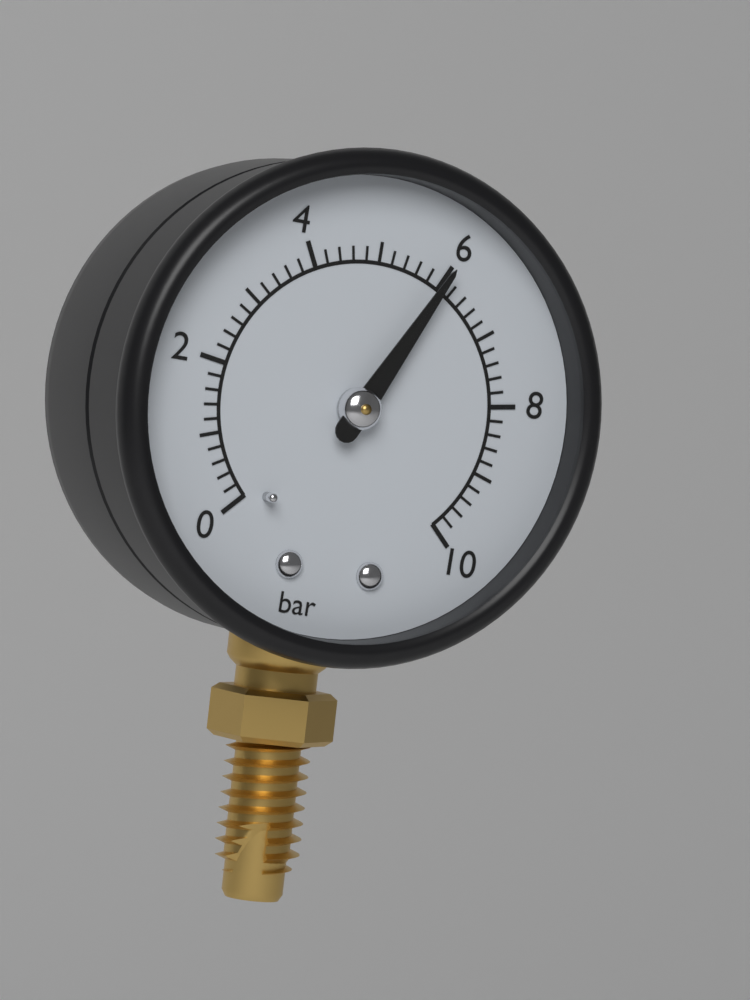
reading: 6.0 bar
